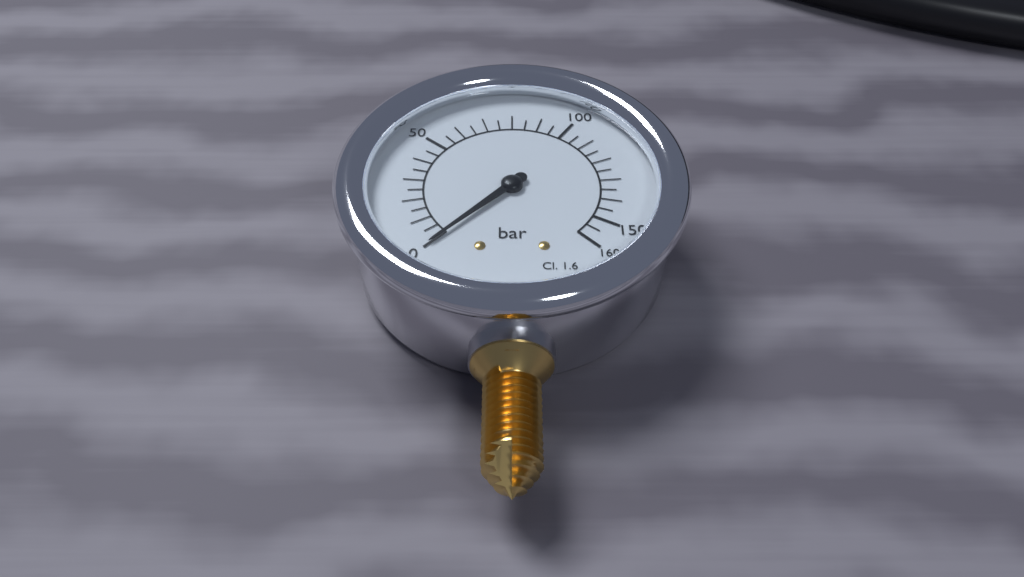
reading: 0 bar
